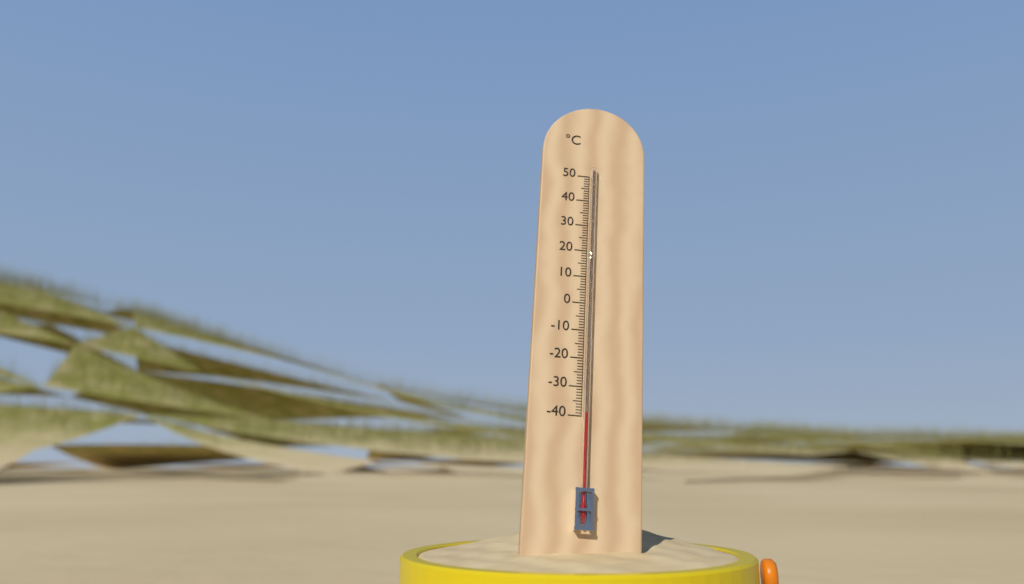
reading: -39 °C
